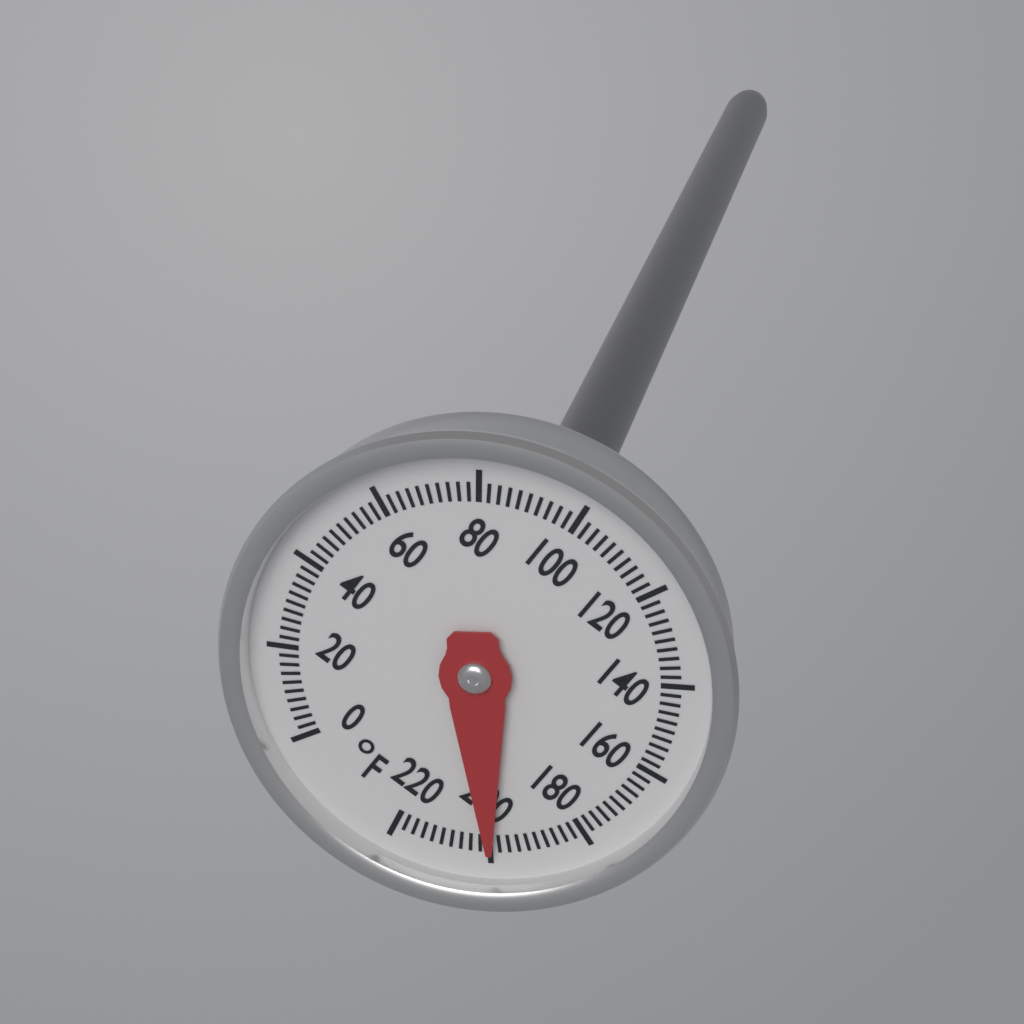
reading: 200 °F
